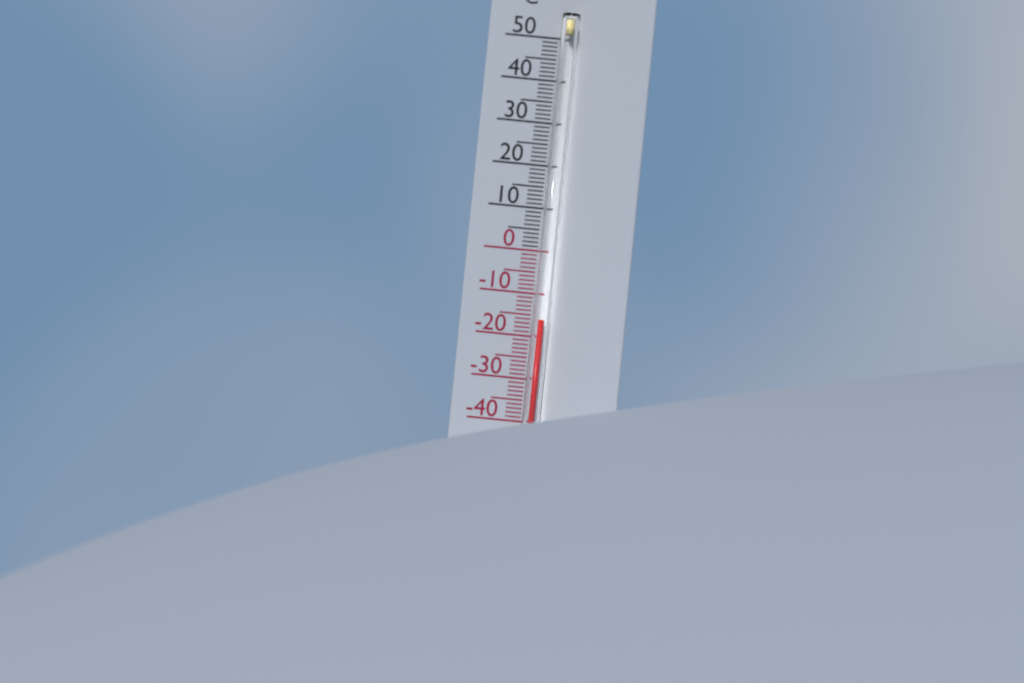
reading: -16 °C
